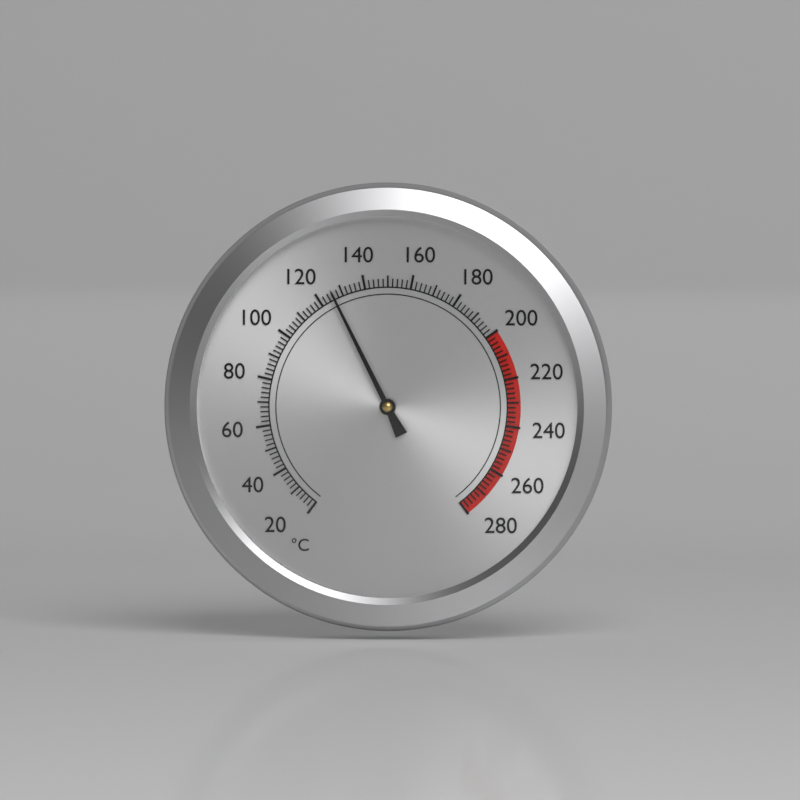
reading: 126 °C
